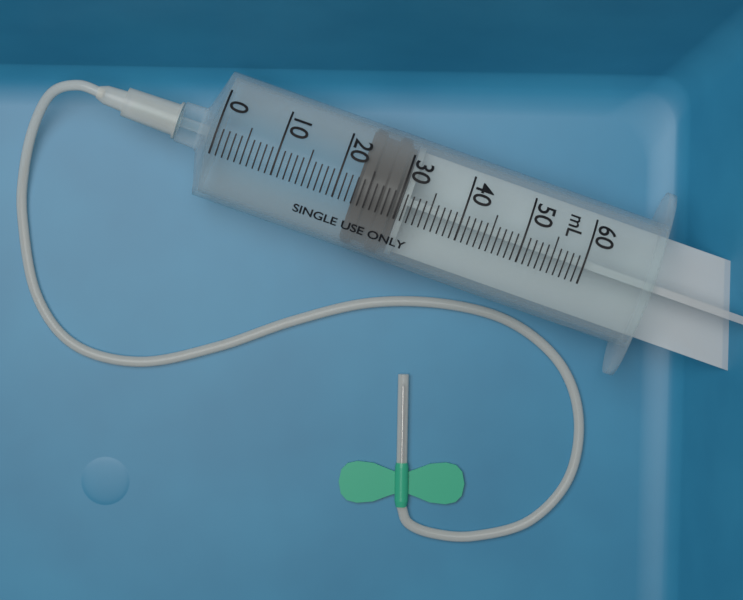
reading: 23 mL
